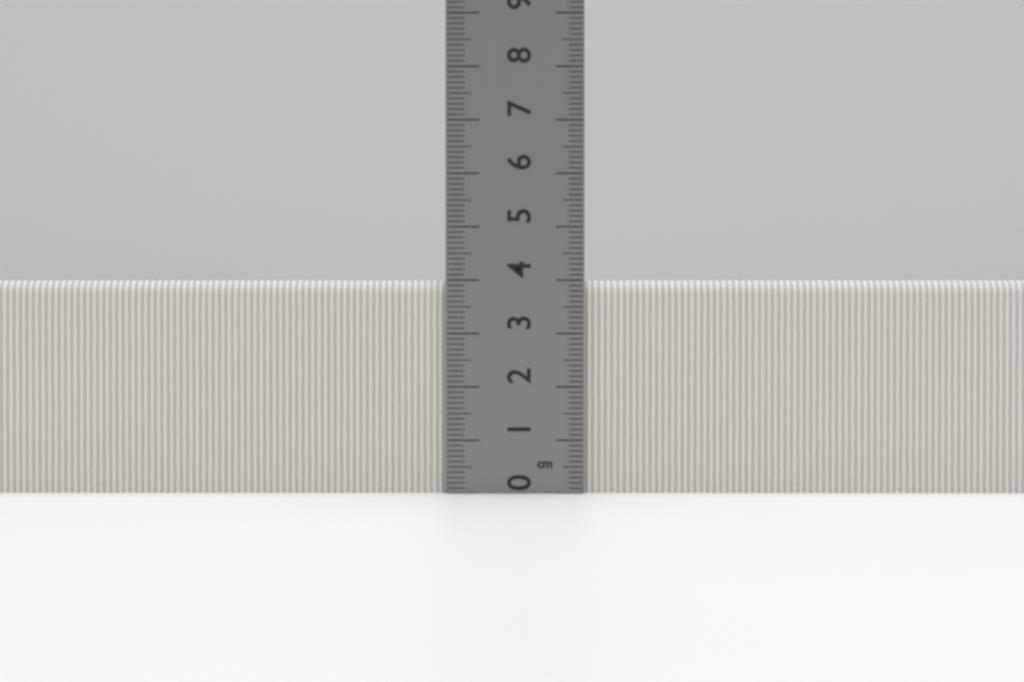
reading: 4.0 cm
